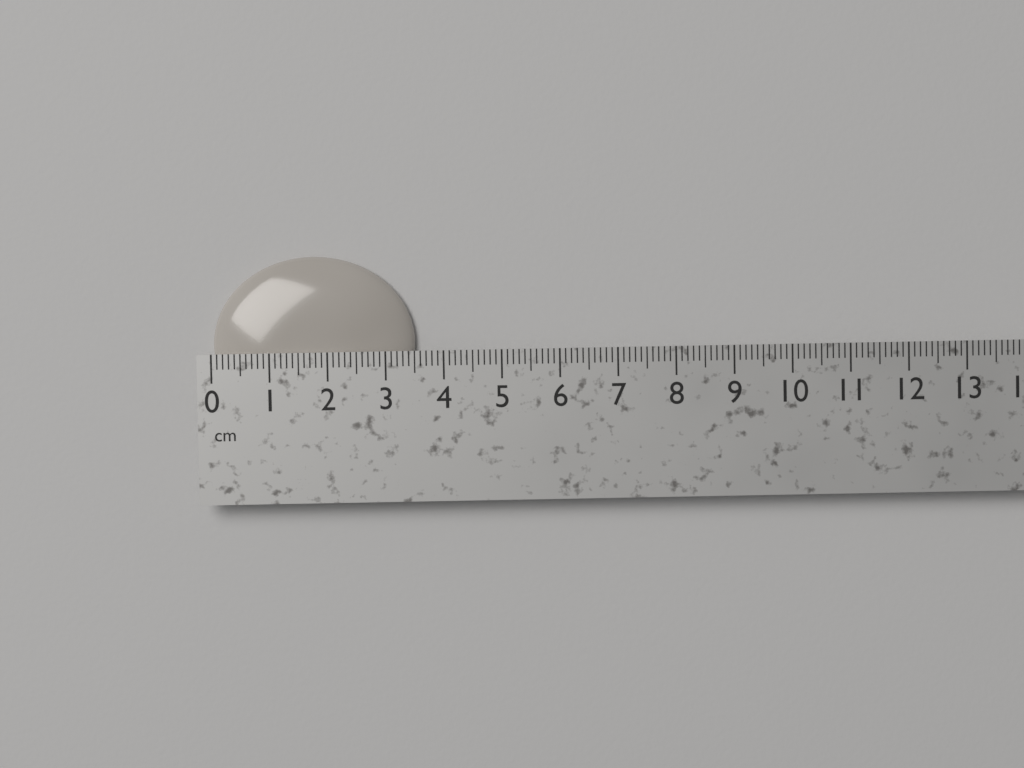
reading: 3.5 cm
